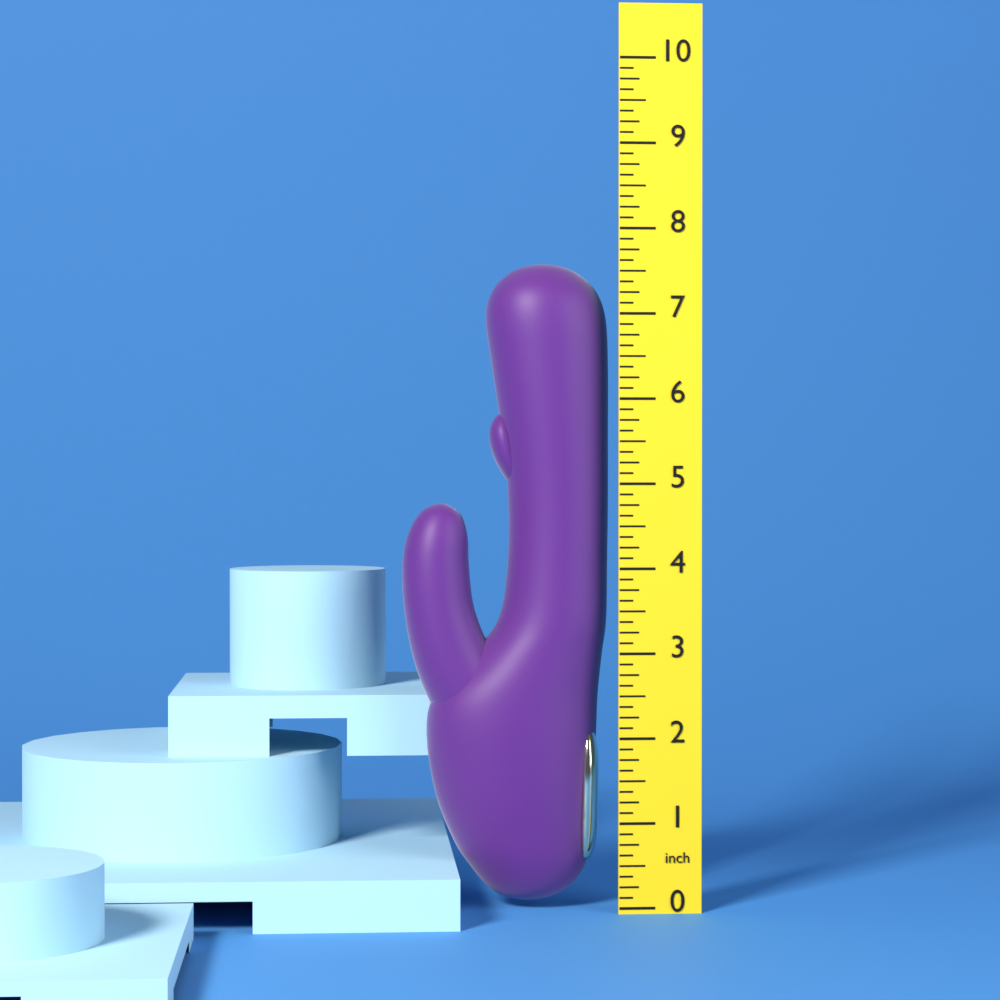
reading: 7.625 inch
